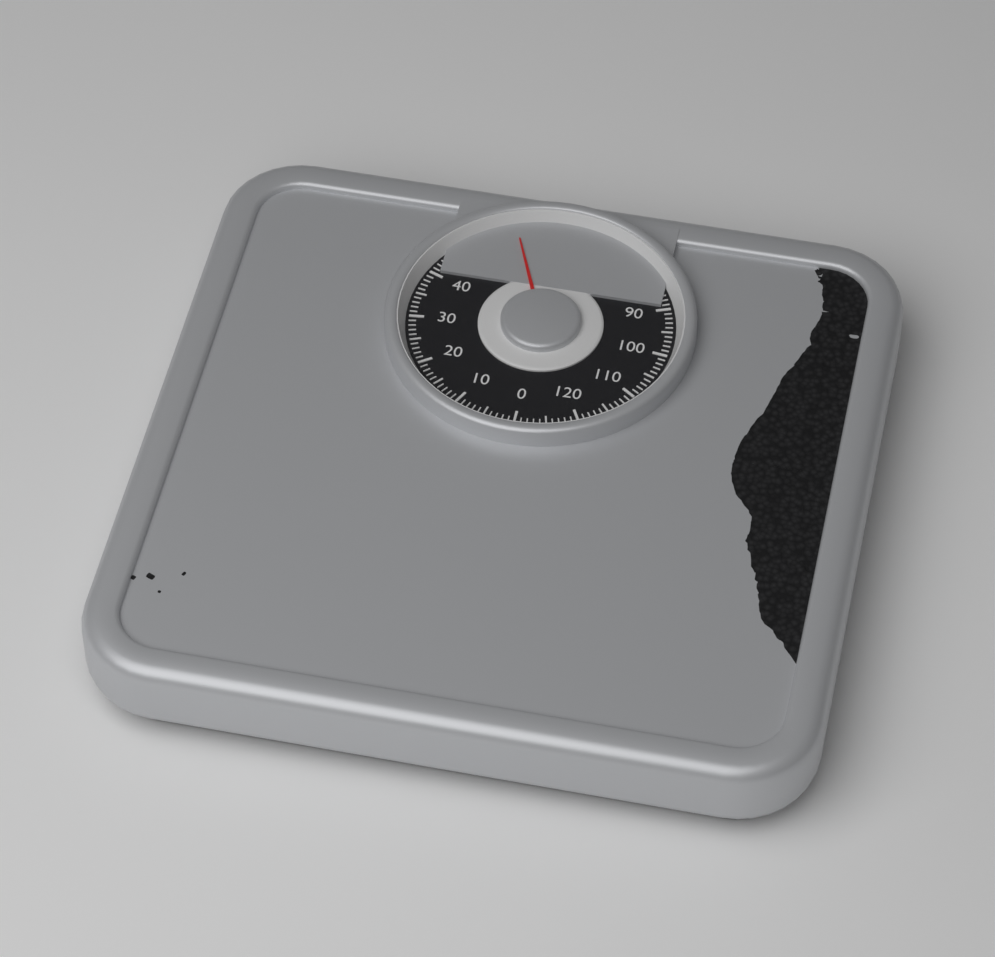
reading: 57 kg
